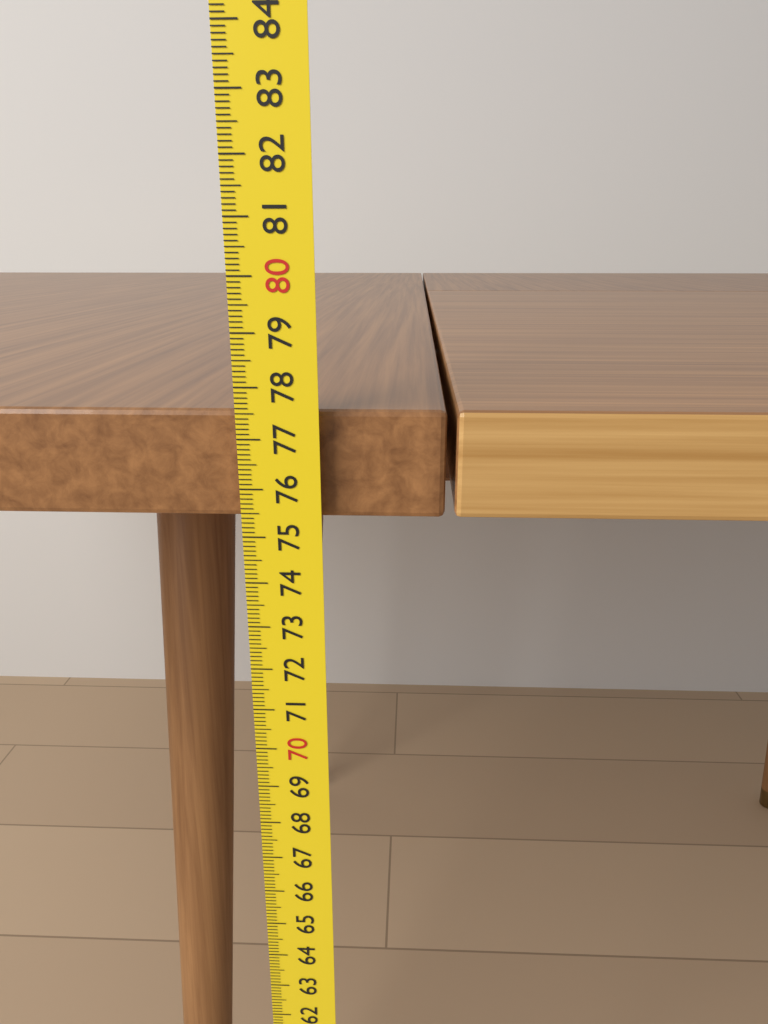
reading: 77.5 cm
